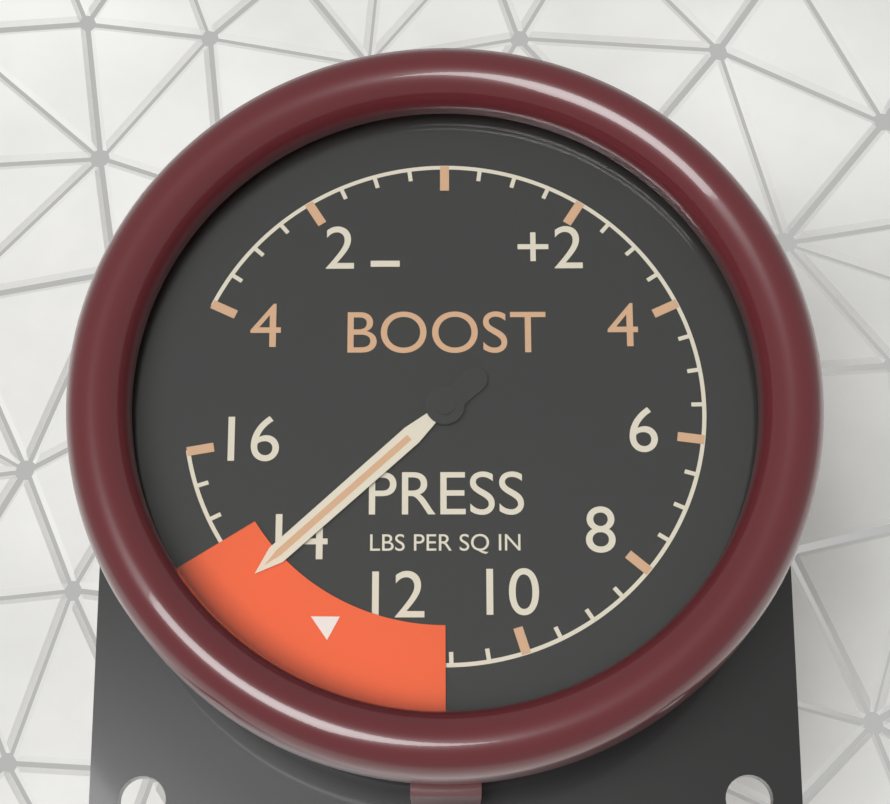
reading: 14.0 psi
